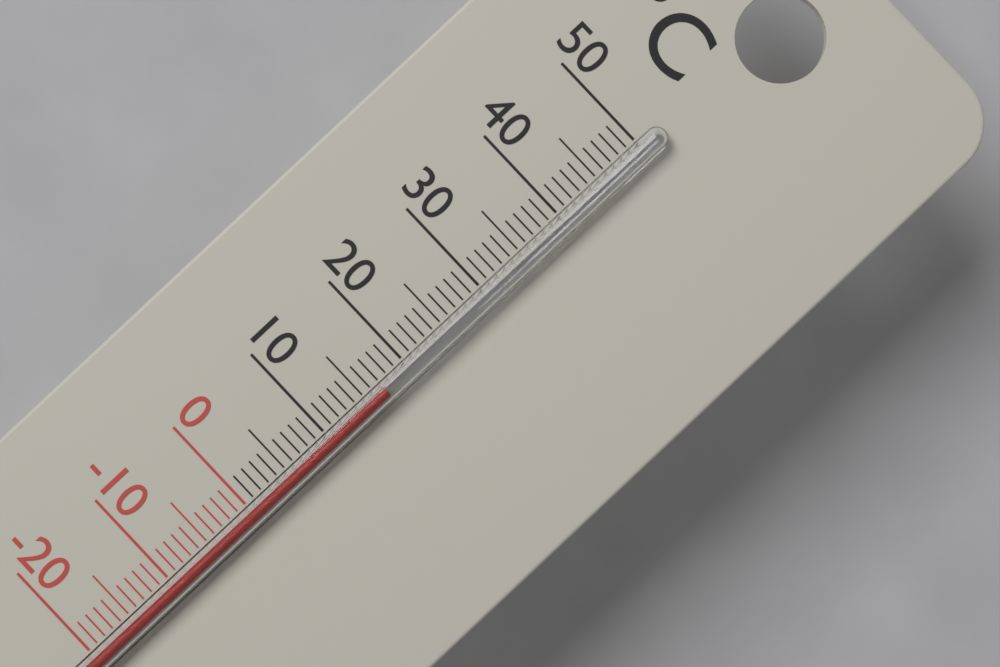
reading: 17 °C
